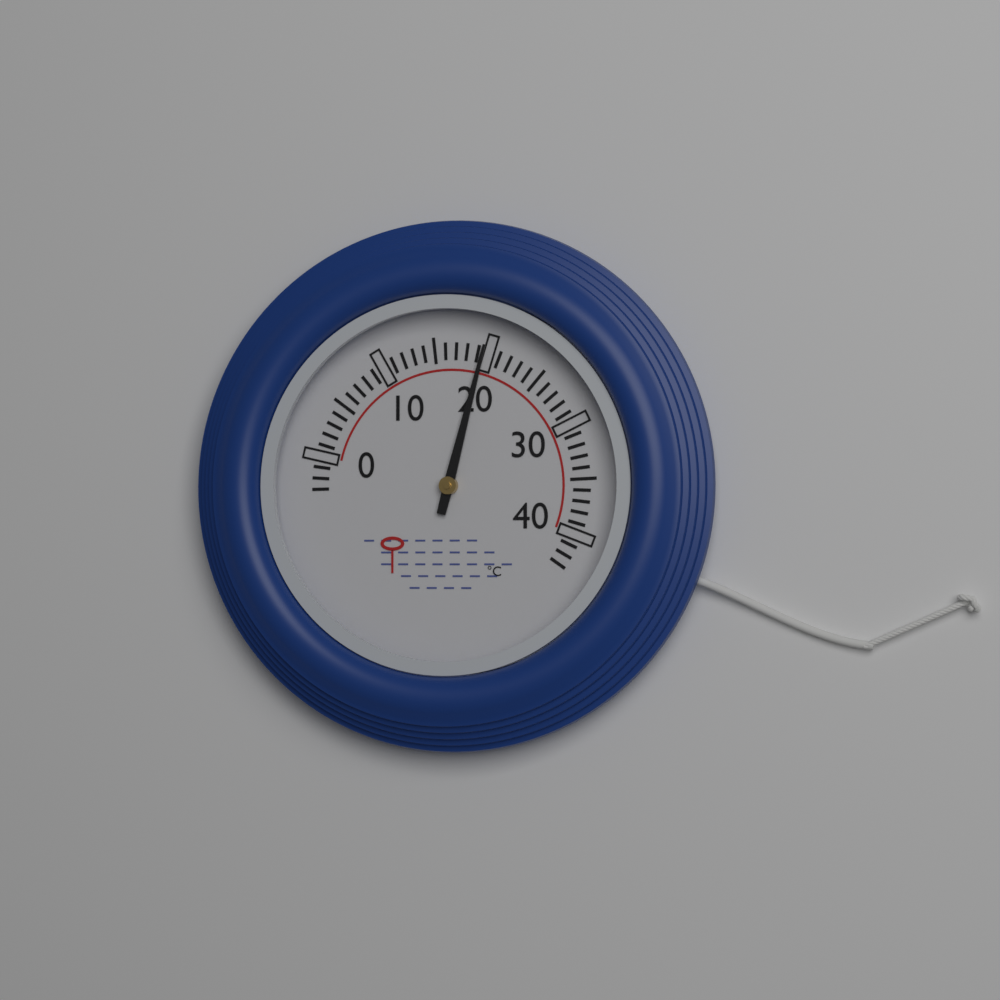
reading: 19.5 °C
